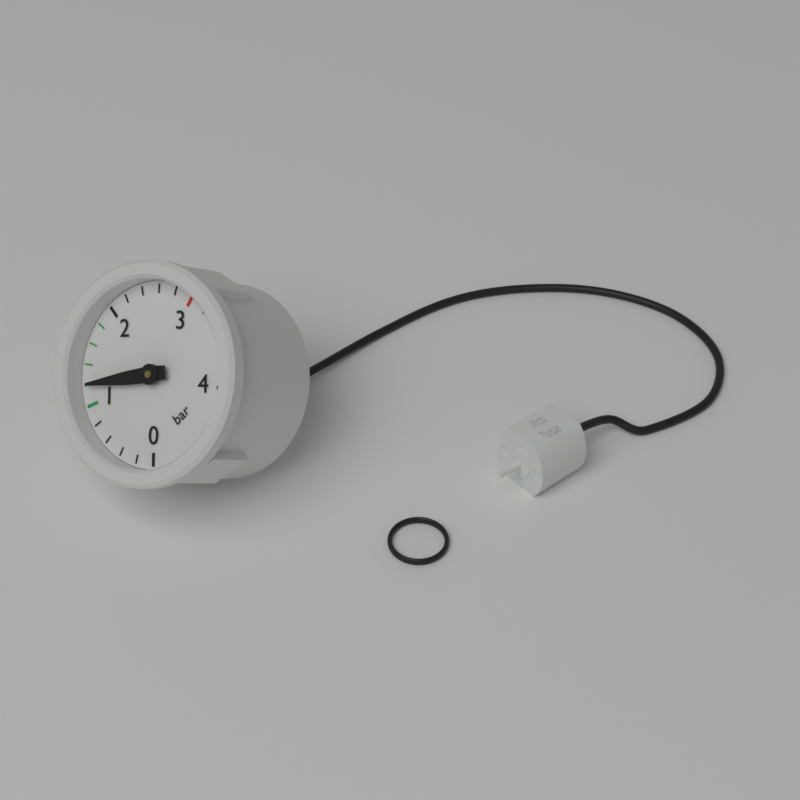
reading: 1.2 bar
